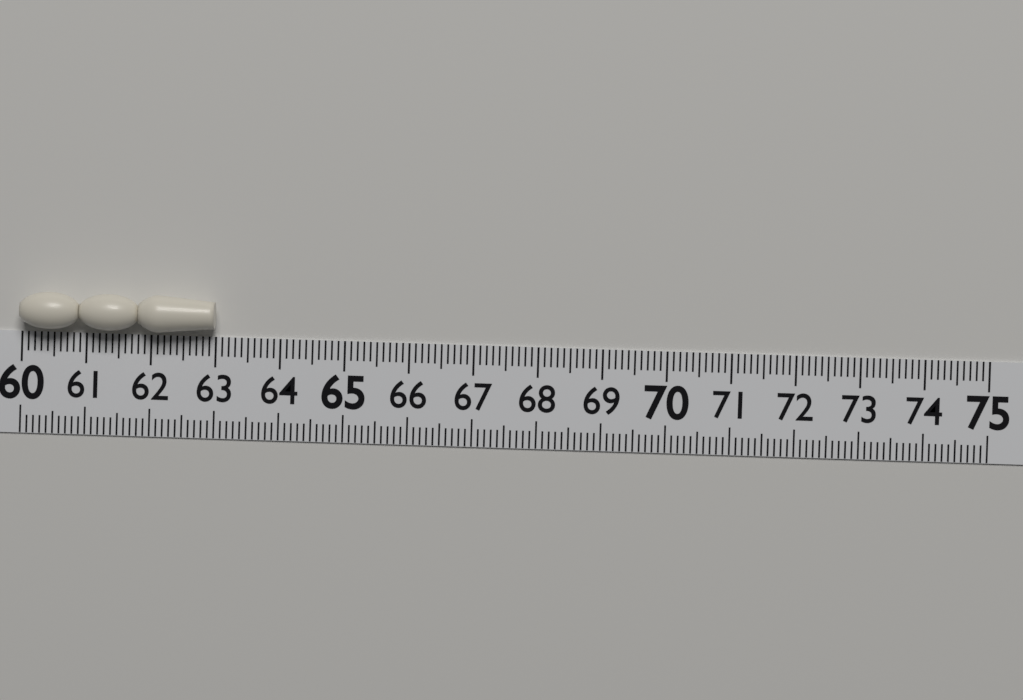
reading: 63.0 (no unit)
